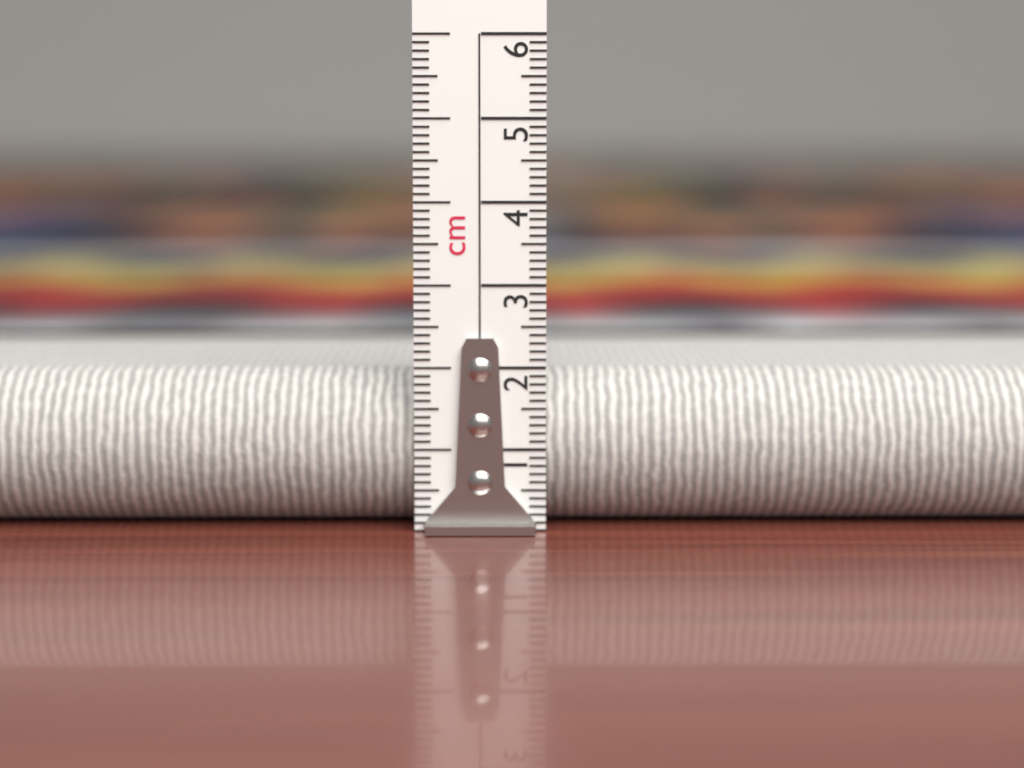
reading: 1.9 cm
